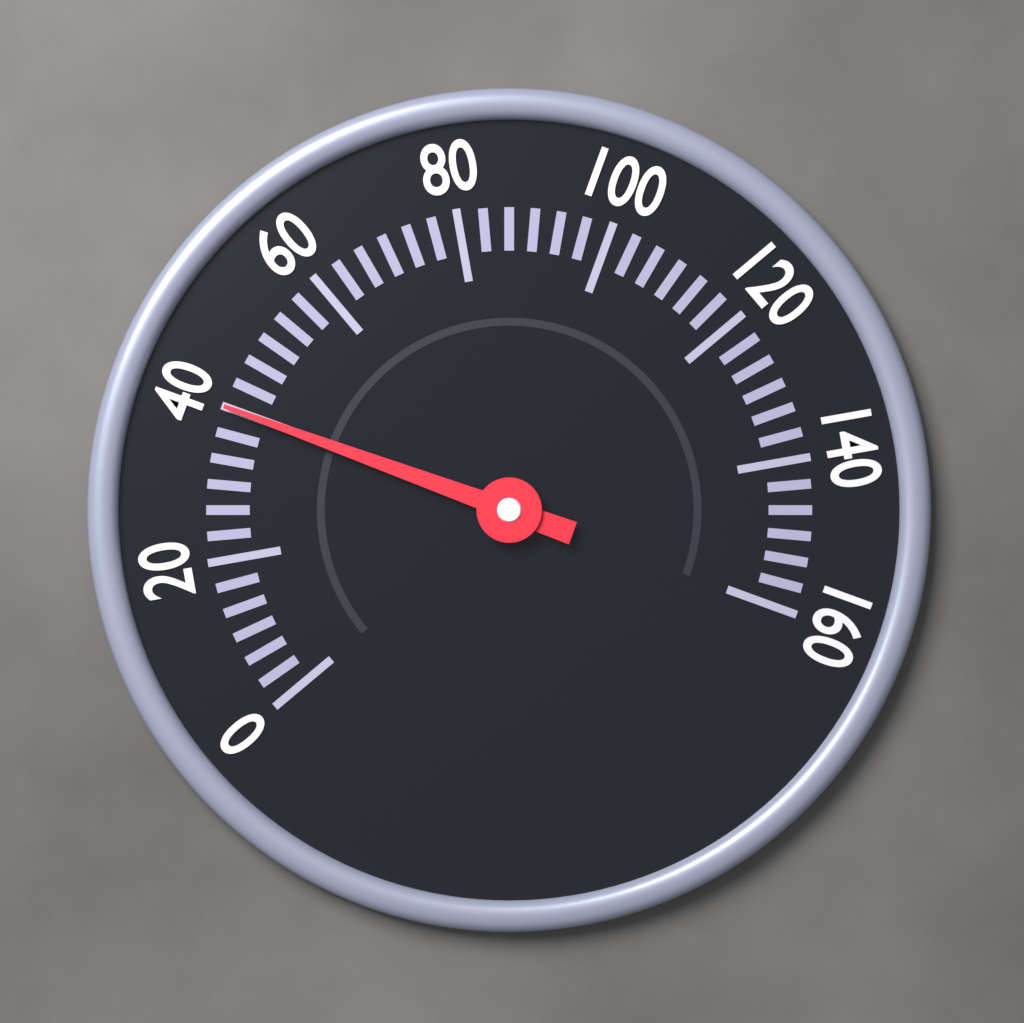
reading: 40.000000 (no unit)
